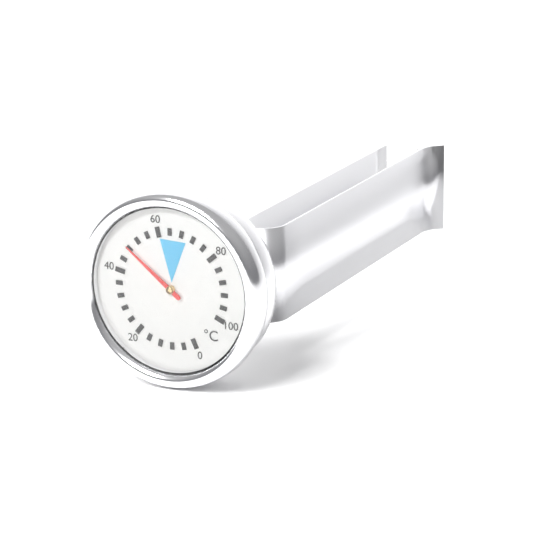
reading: 48 °C
